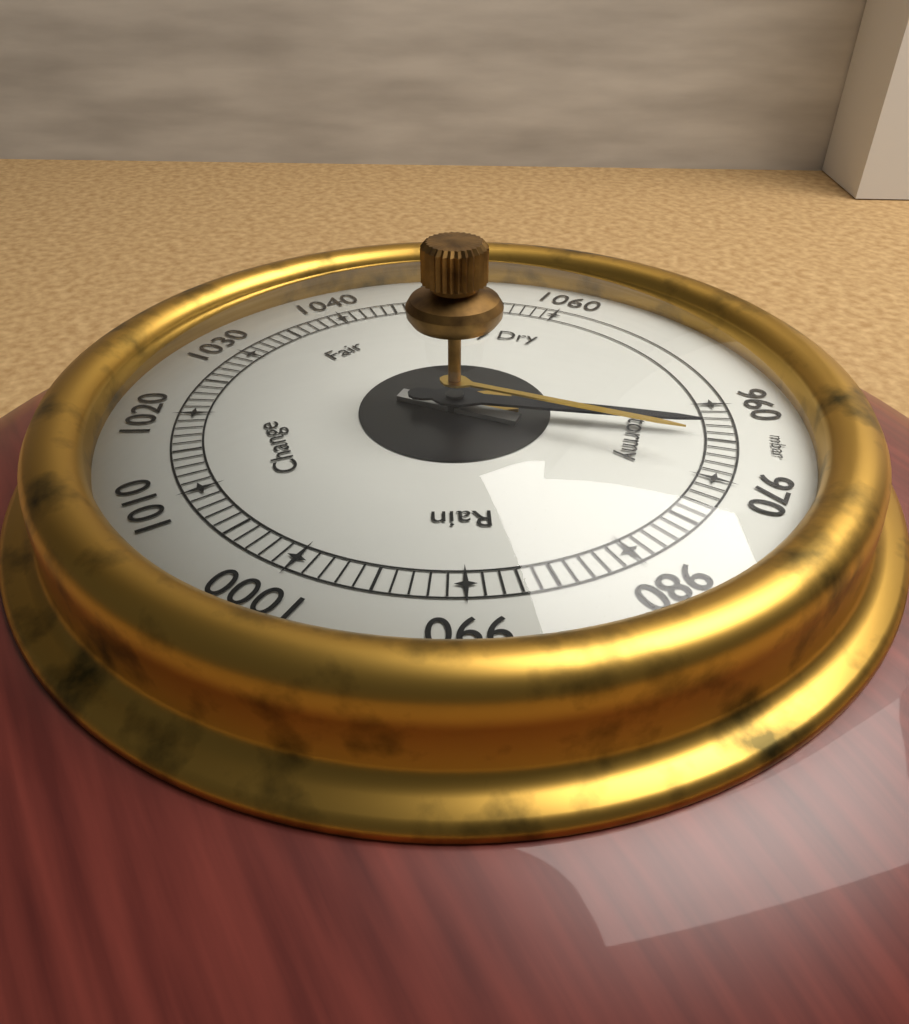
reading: 964 mbar
